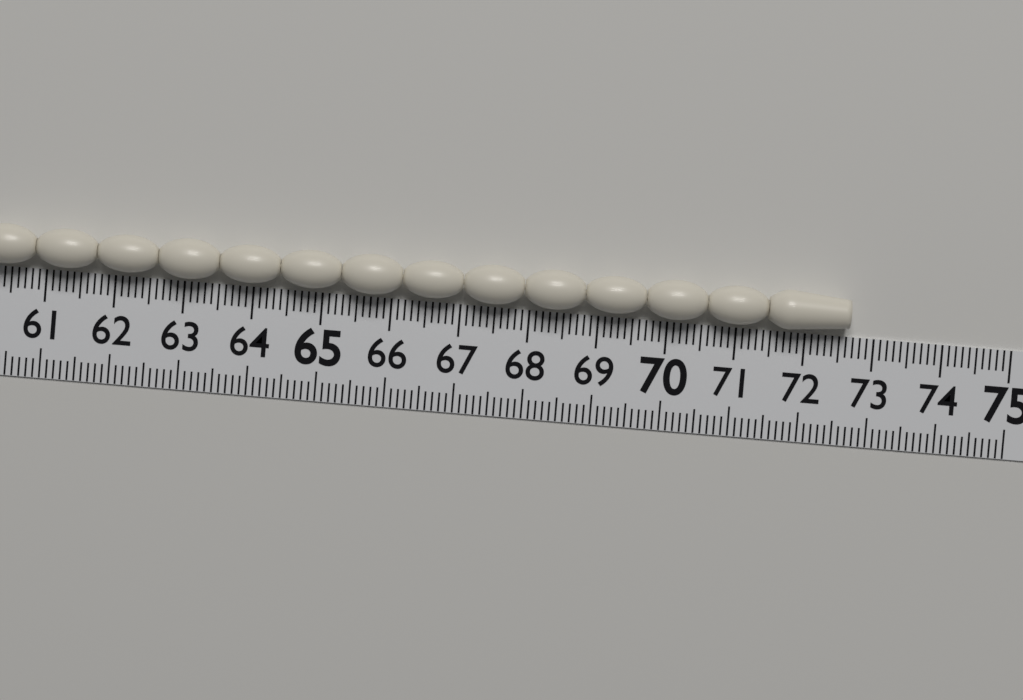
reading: 72.6 (no unit)
